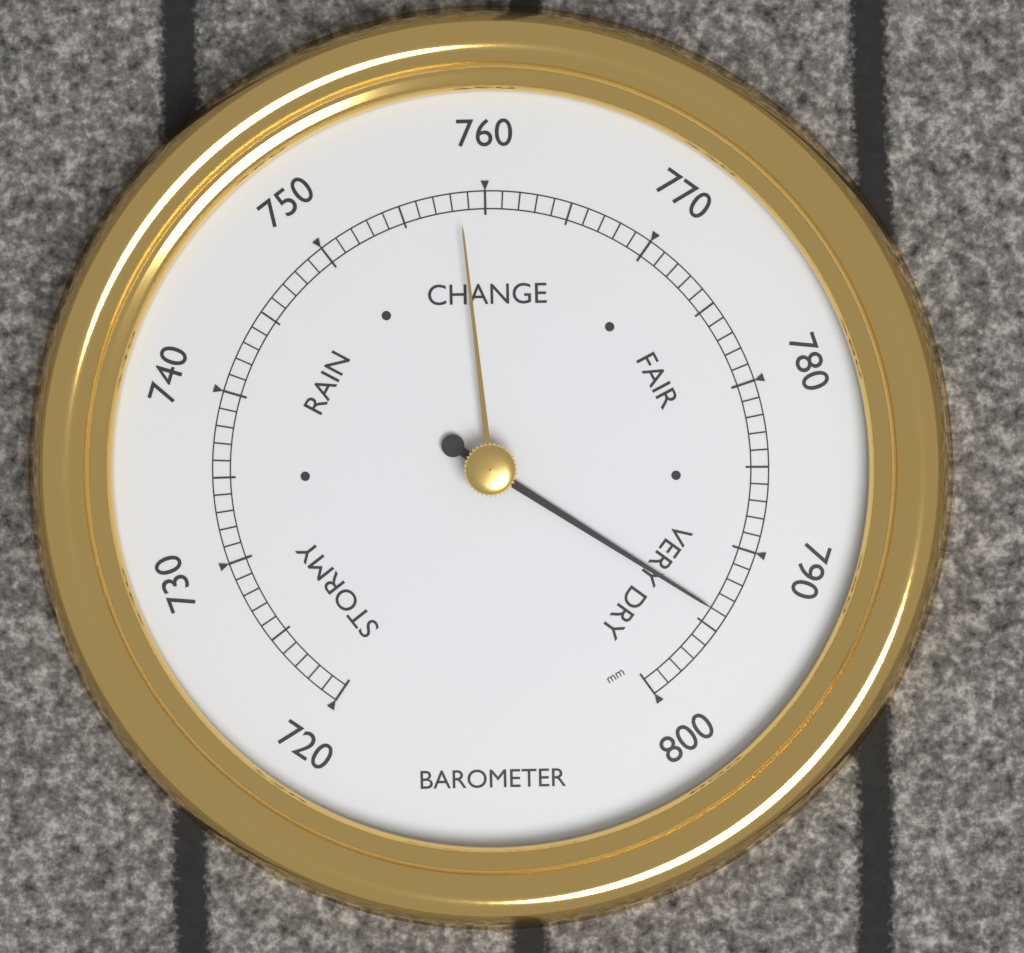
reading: 794 mm
